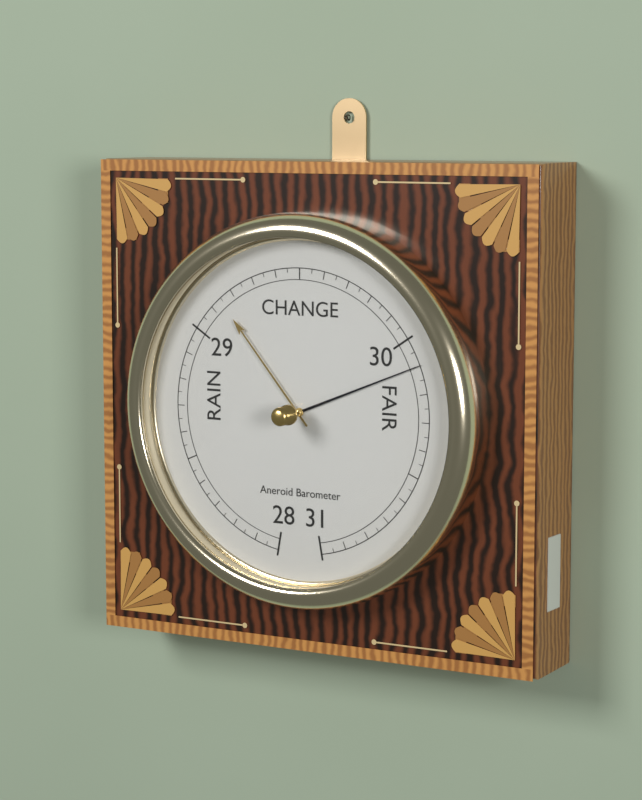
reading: 30.10 inHg
